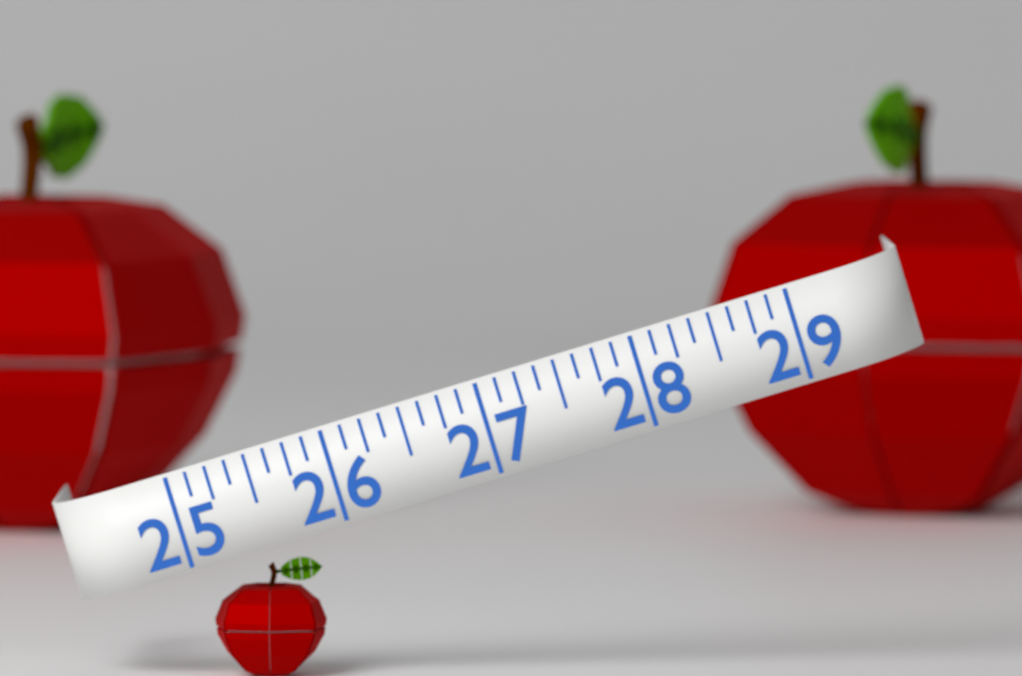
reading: 25.750 (no unit)
